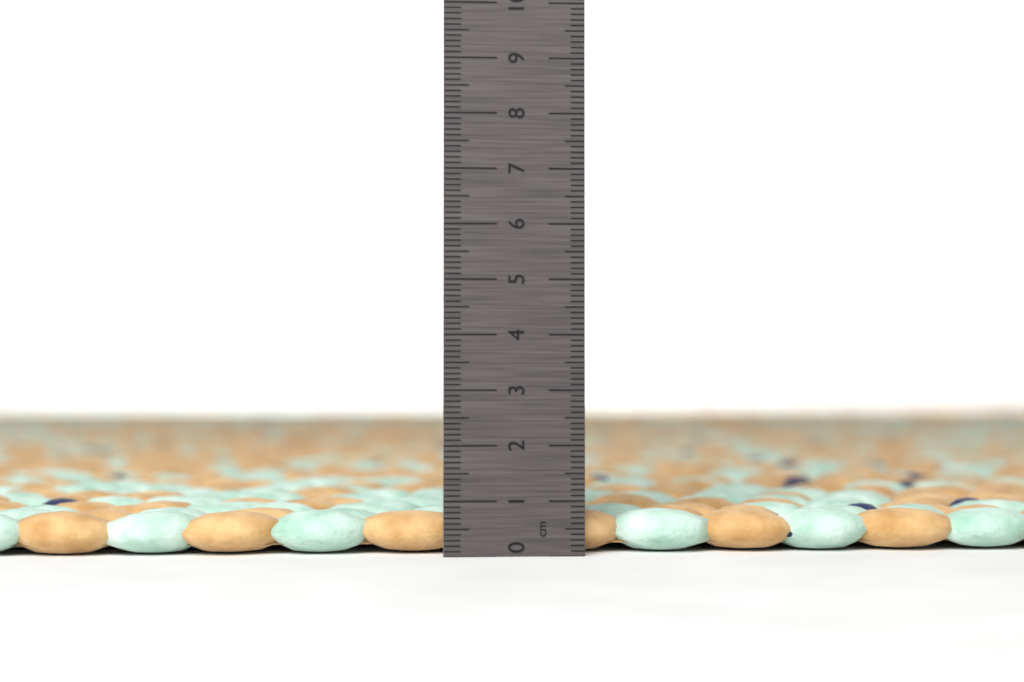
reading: 0.8 cm
